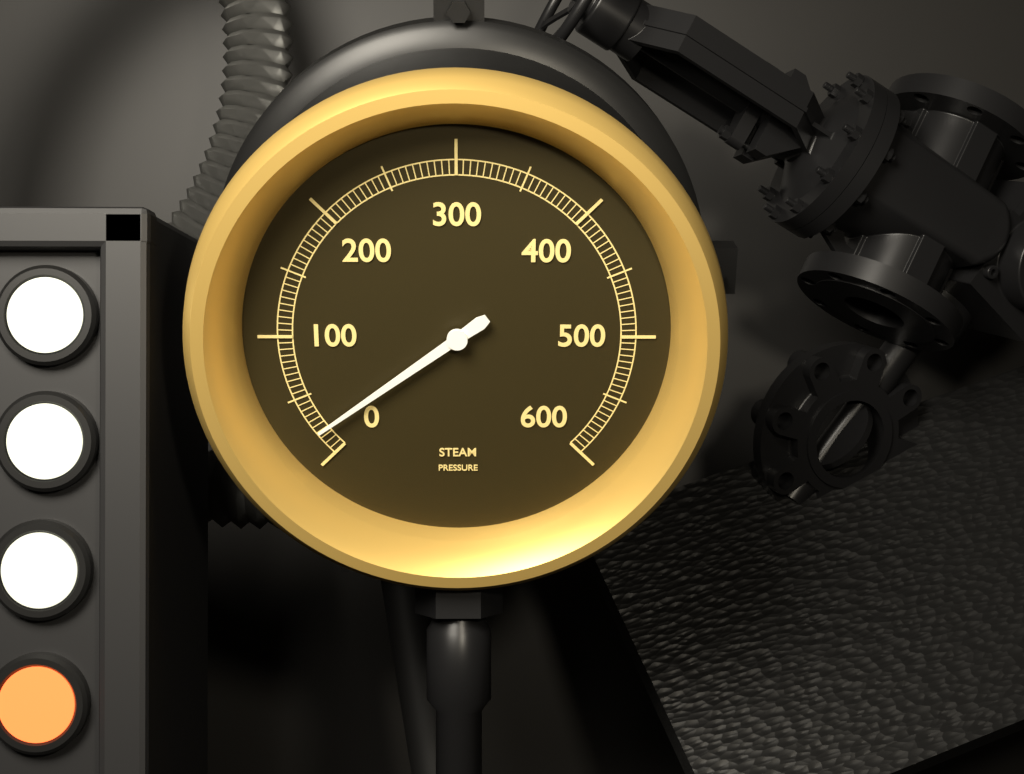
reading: 20 (no unit)
